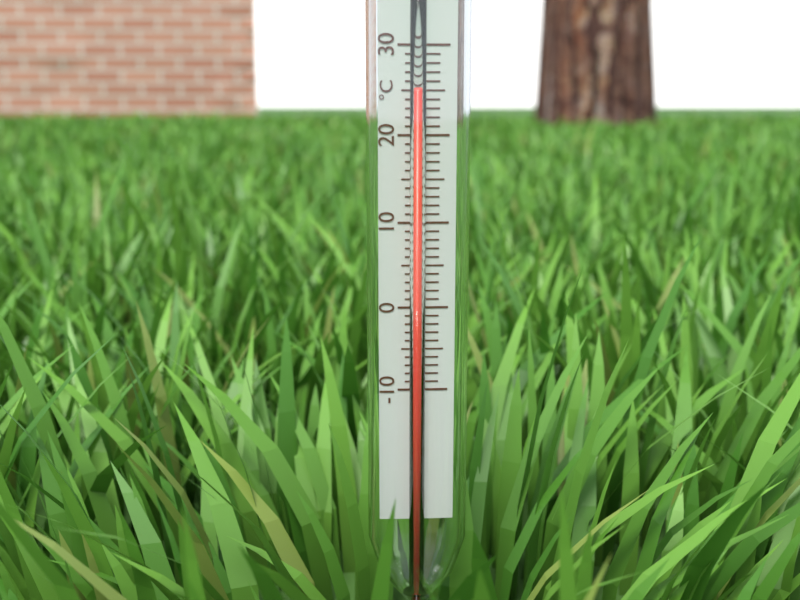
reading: 25 °C
